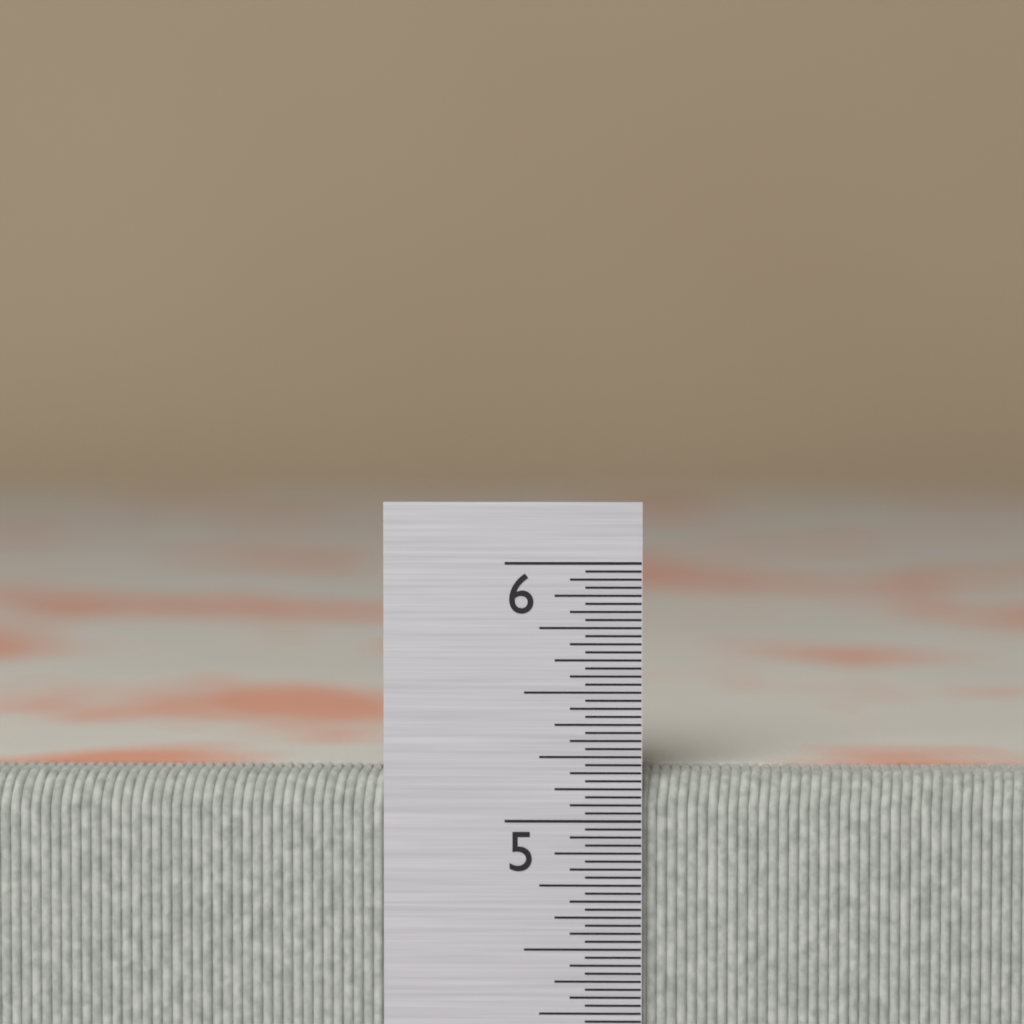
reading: 5.18750 in
